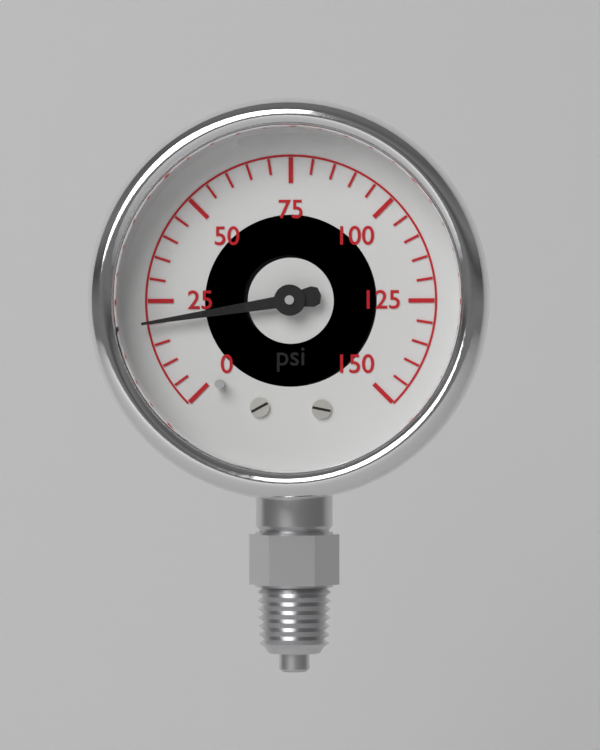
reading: 20 psi
